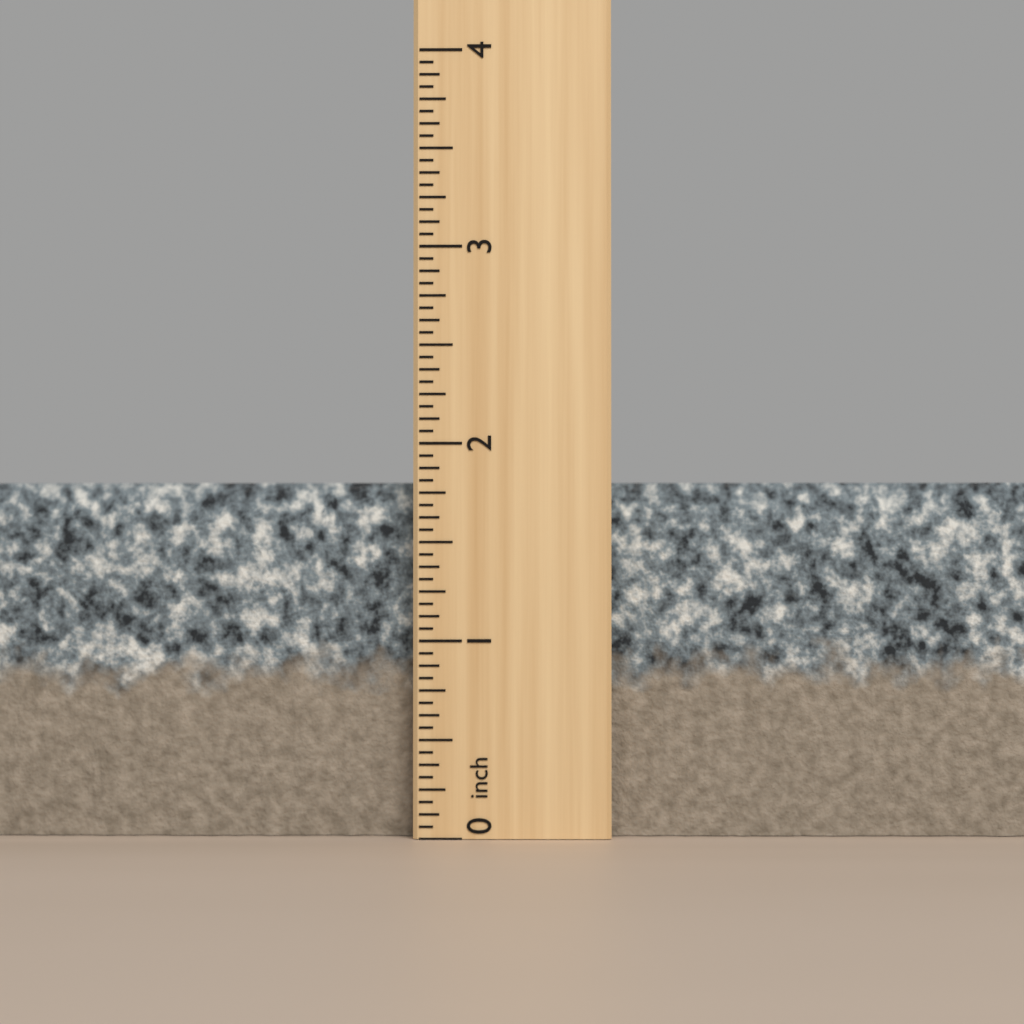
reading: 1.8125 inch
